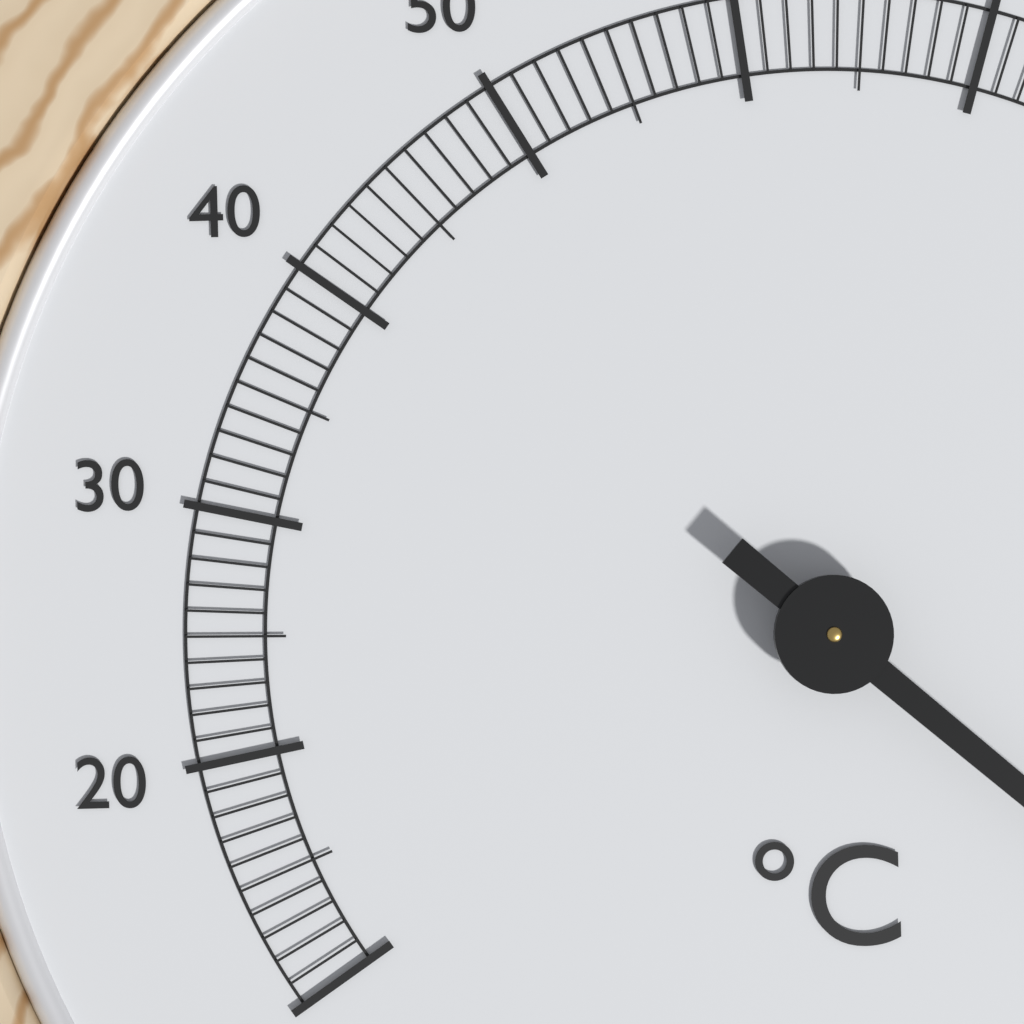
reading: 119 °C
